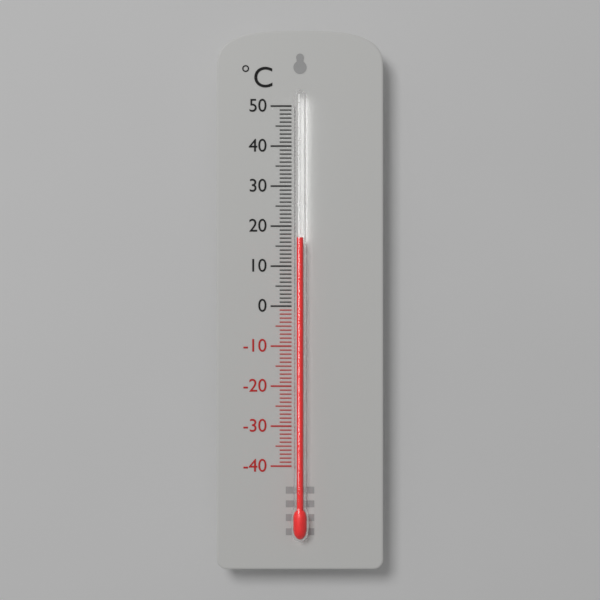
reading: 17 °C
